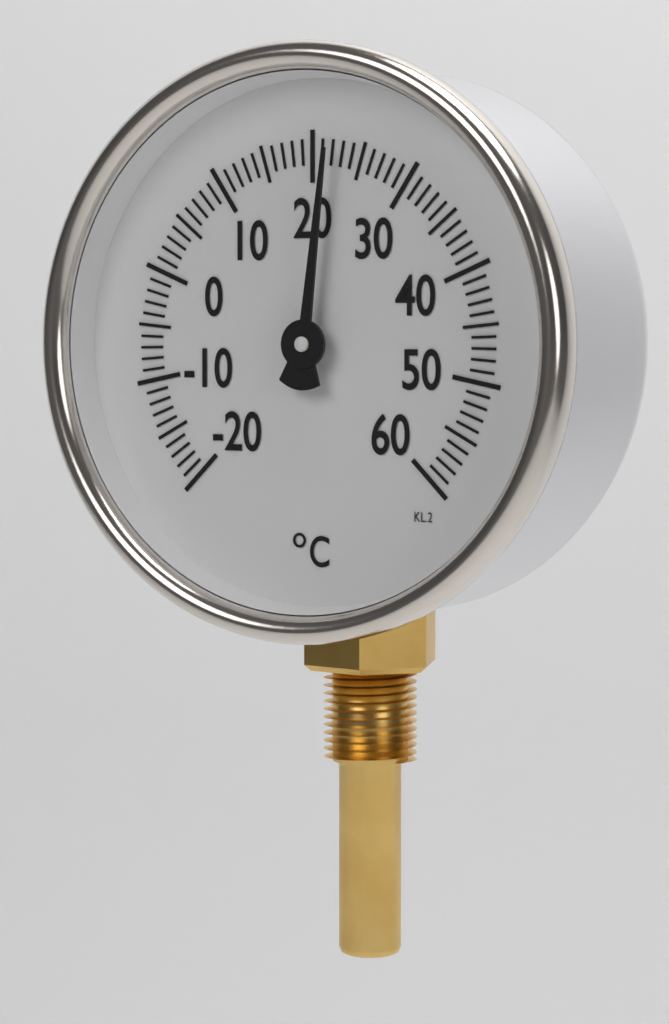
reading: 22 °C
